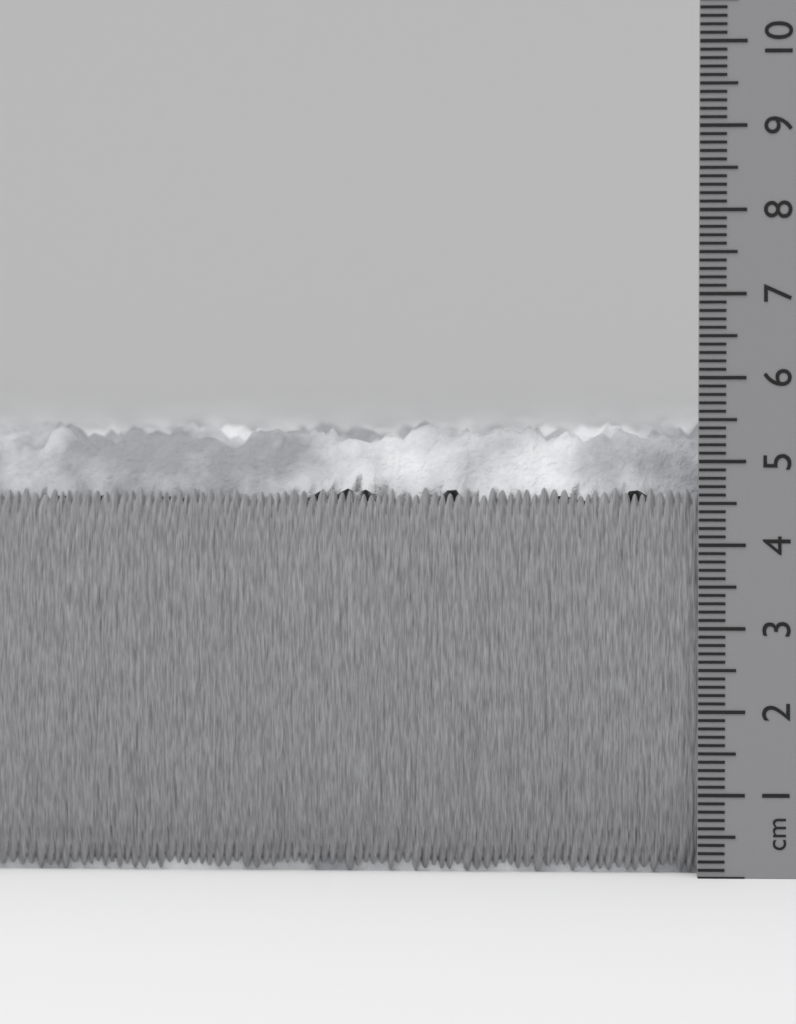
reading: 5.5 cm
